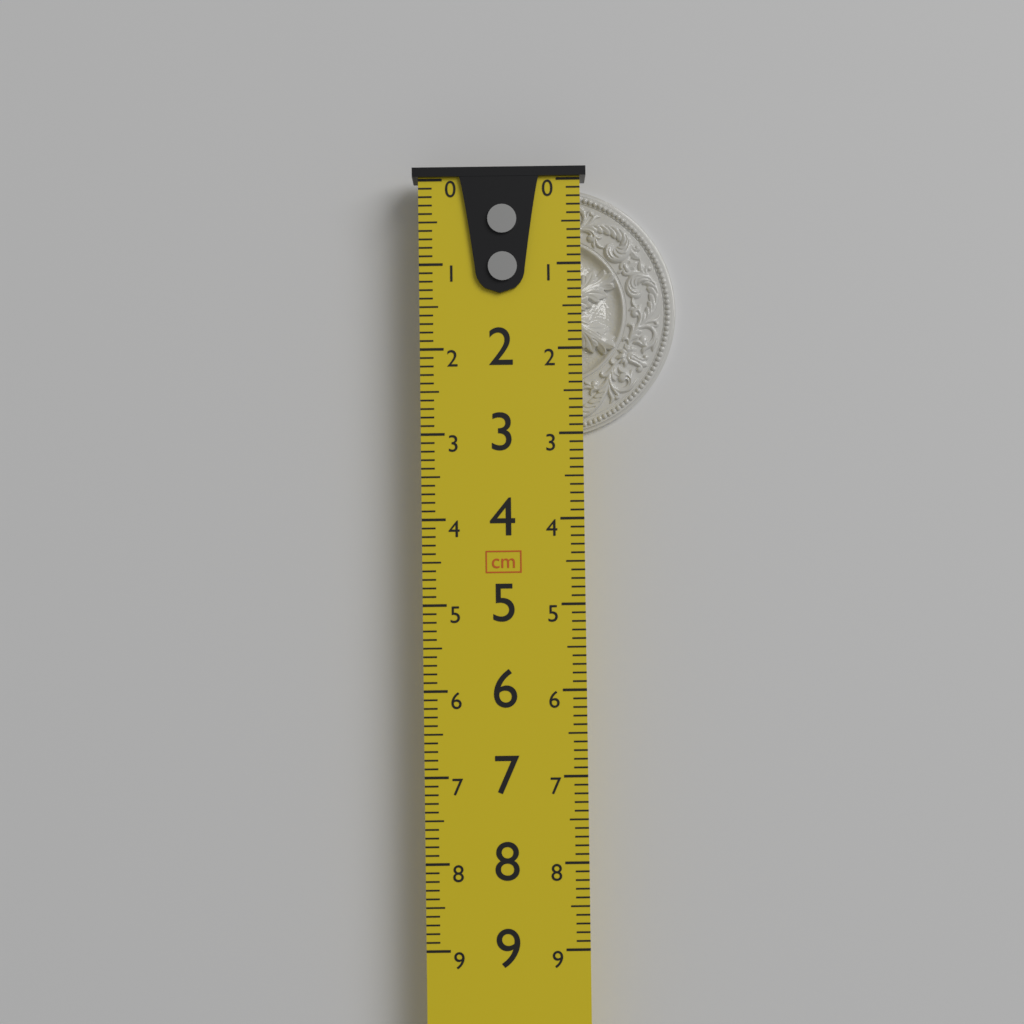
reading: 3.0 cm
